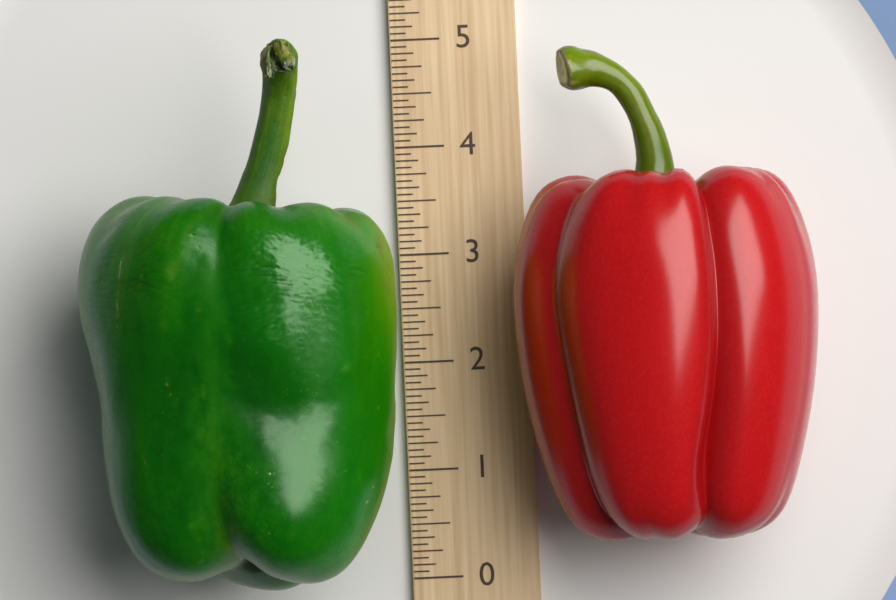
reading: 4.8750 (no unit)
